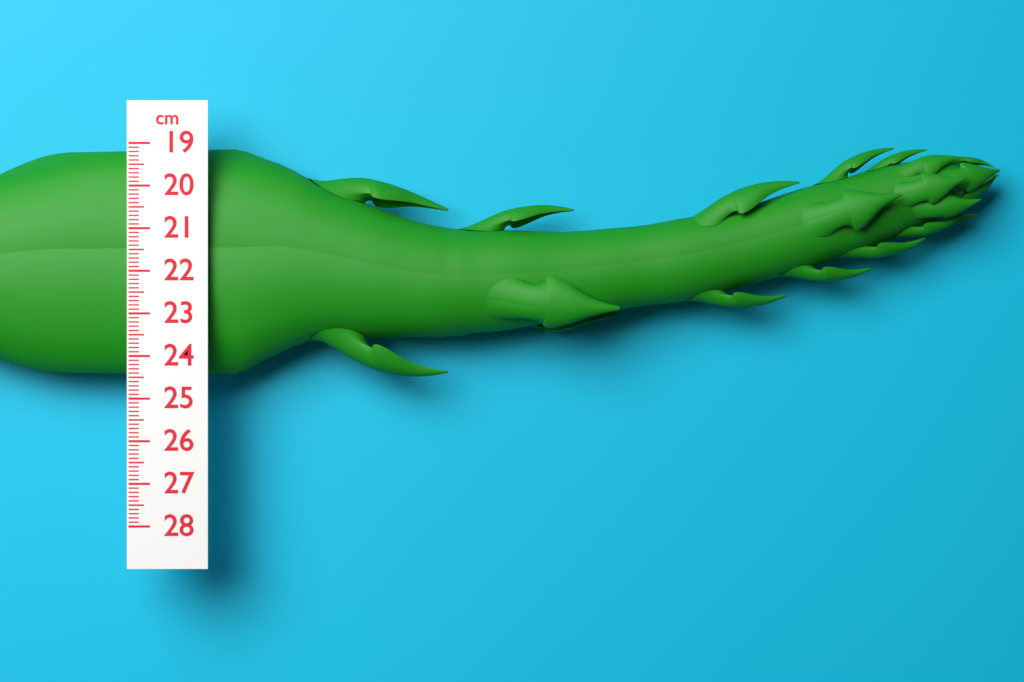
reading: 24.5 cm
